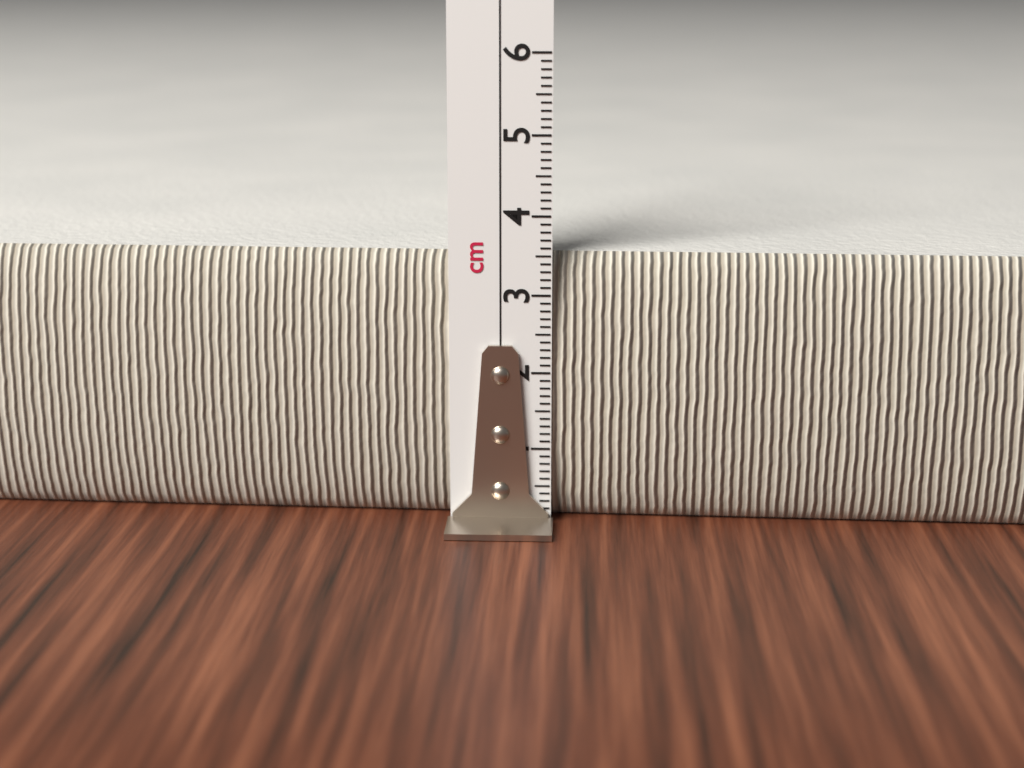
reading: 3.5 cm
